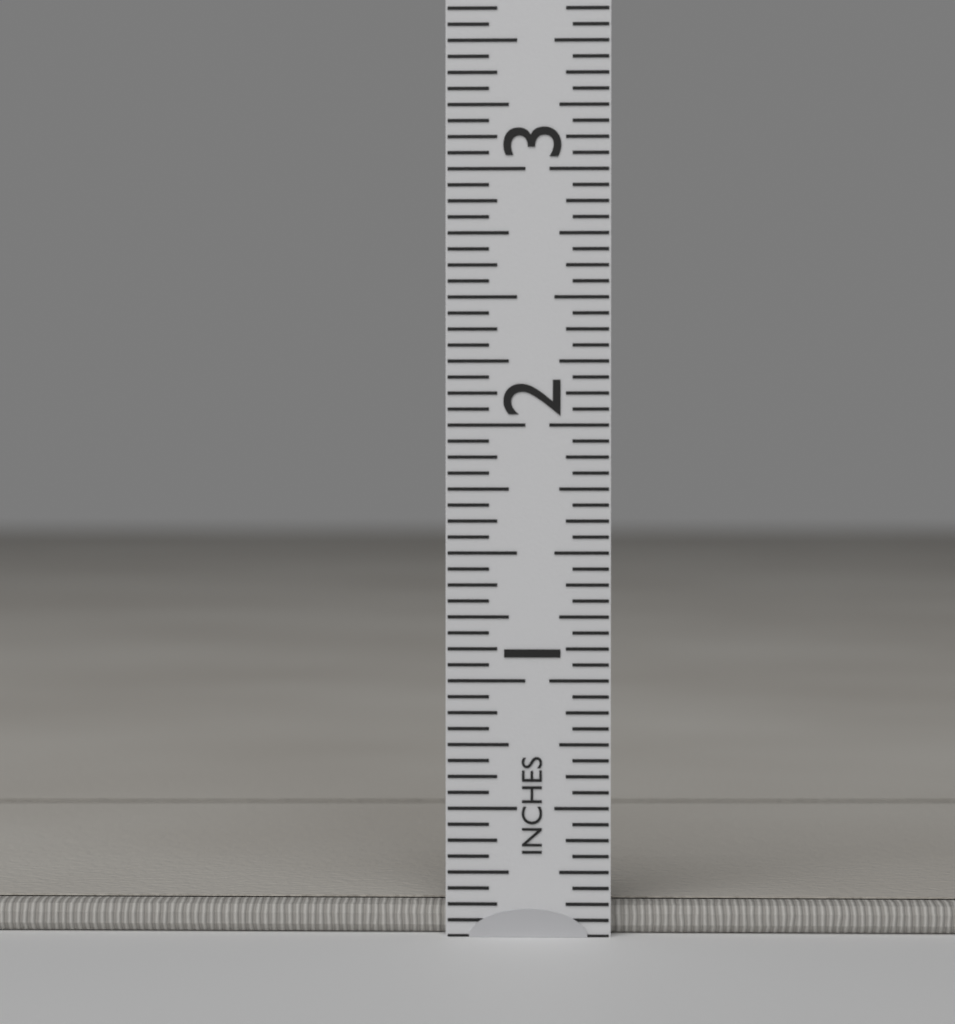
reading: 0.1250 in
